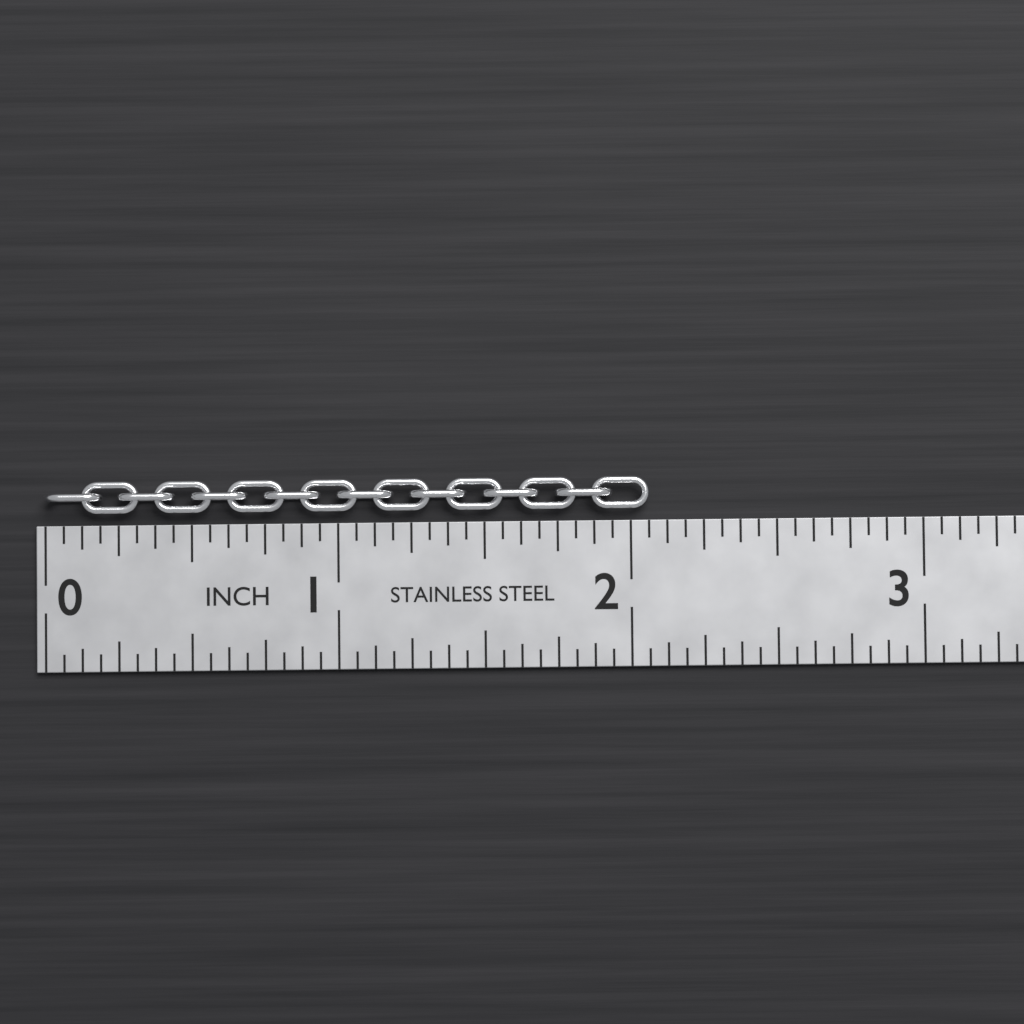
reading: 2.0625 in
